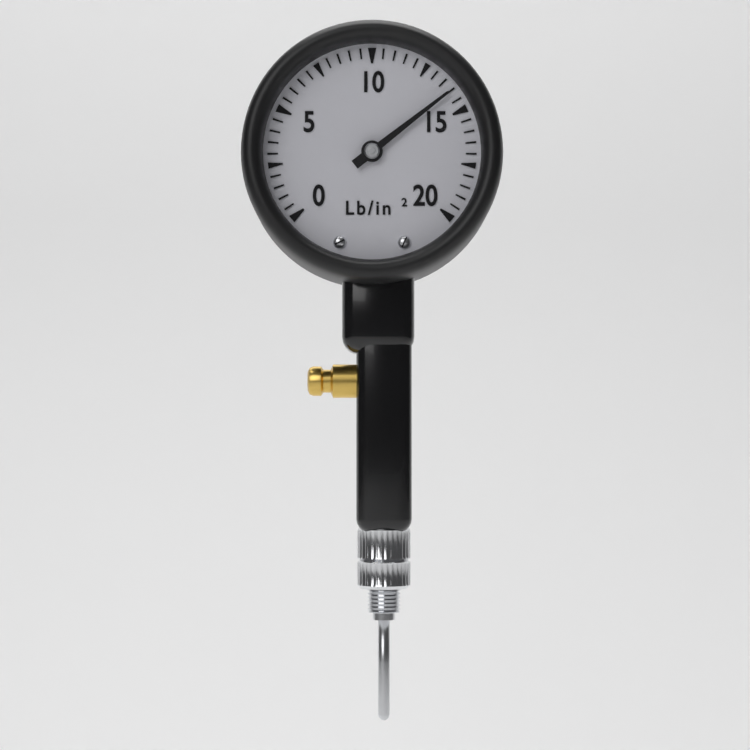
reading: 14.0 lb/in²
